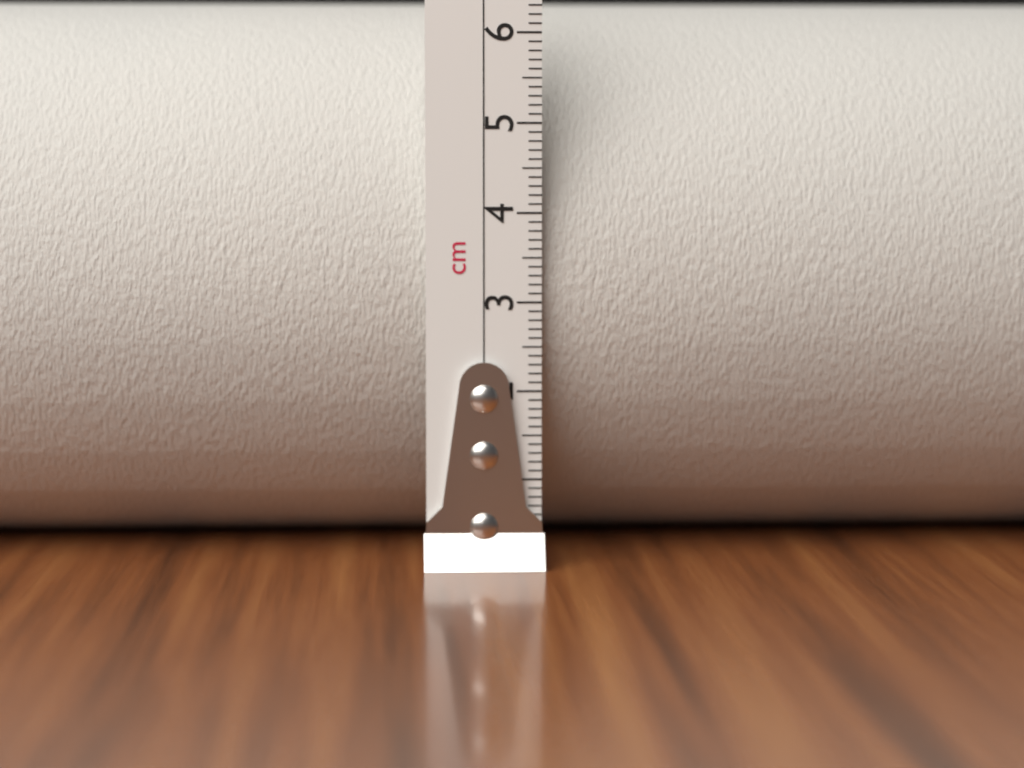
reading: 6.5 cm
